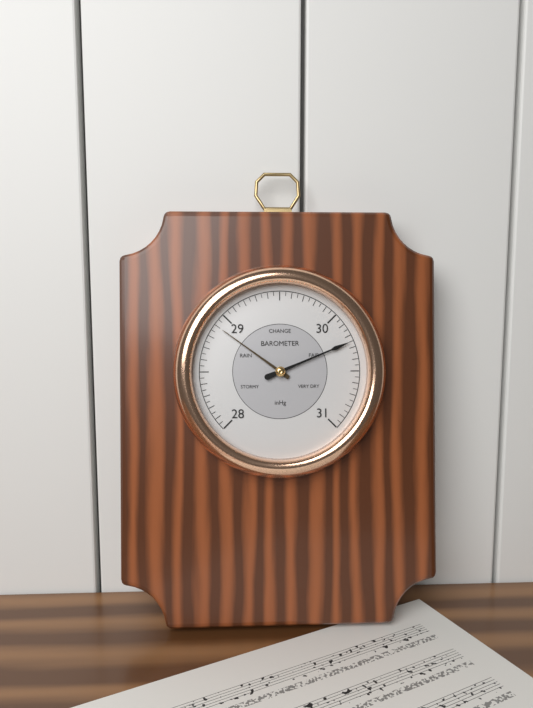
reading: 30.25 inHg
